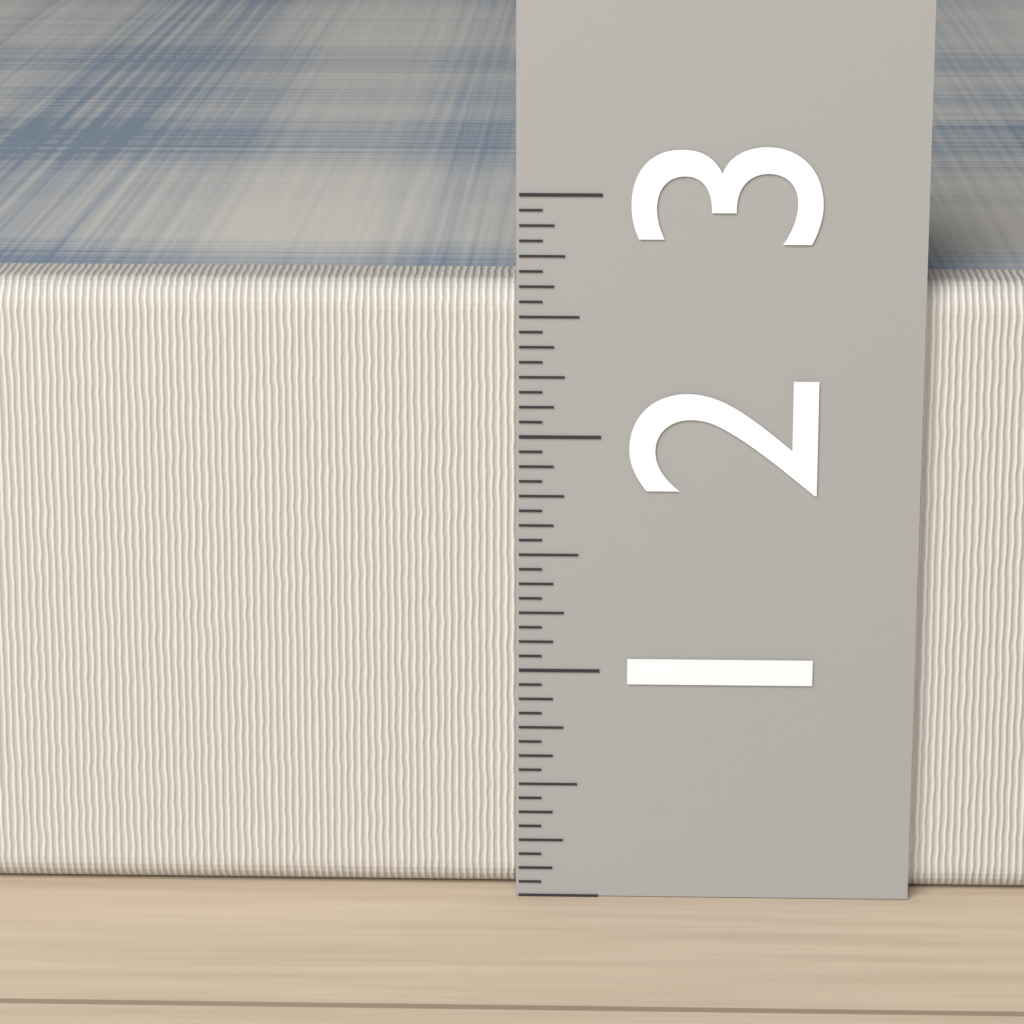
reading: 2.6250 (no unit)
